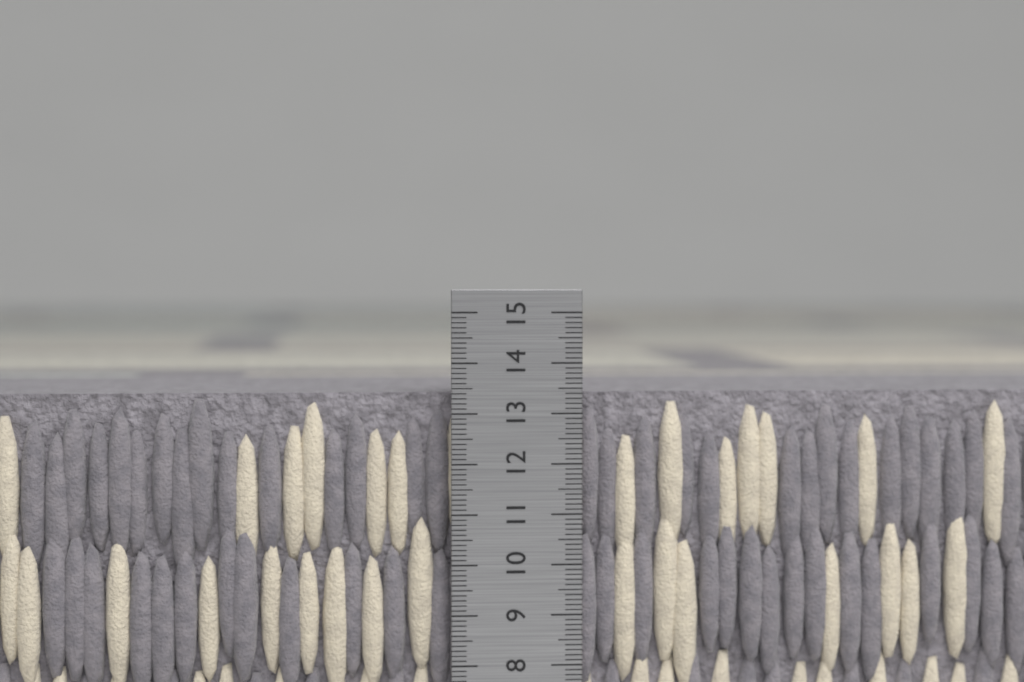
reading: 13.4 cm
